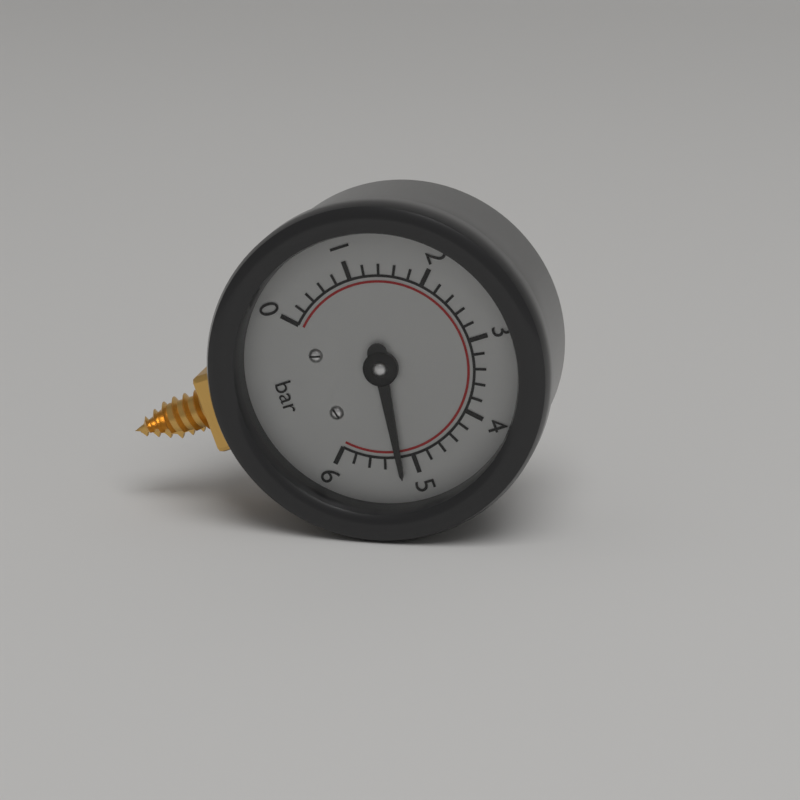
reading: 5.2 bar
